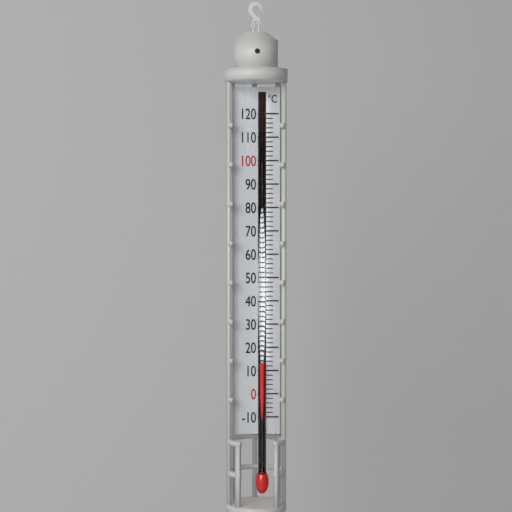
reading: 14 °C
